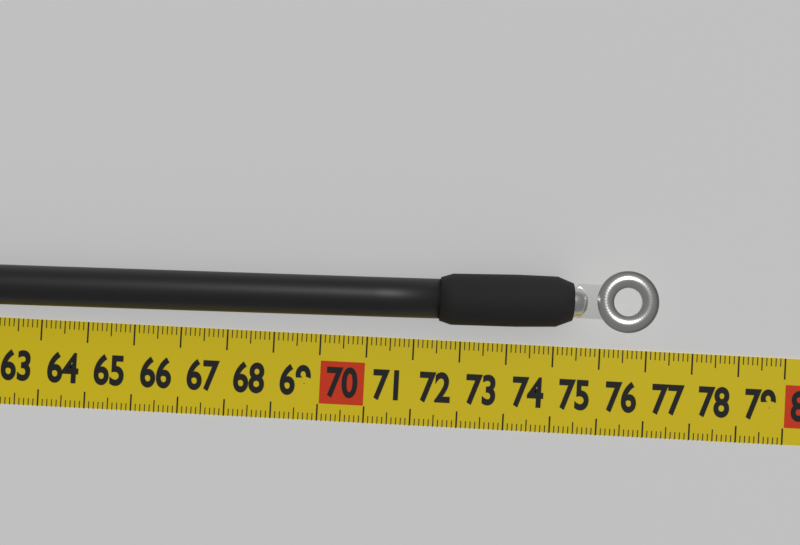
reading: 77.1 cm
